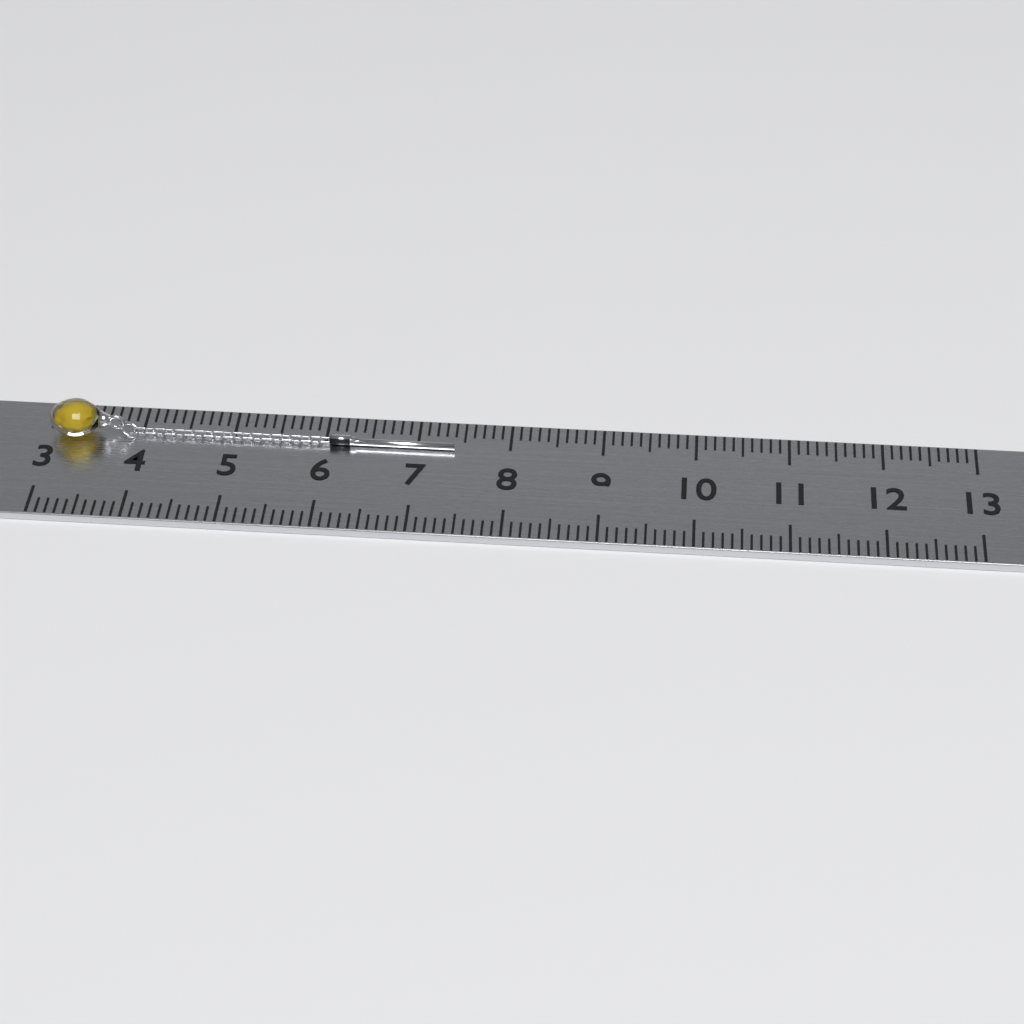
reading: 7.4 (no unit)
